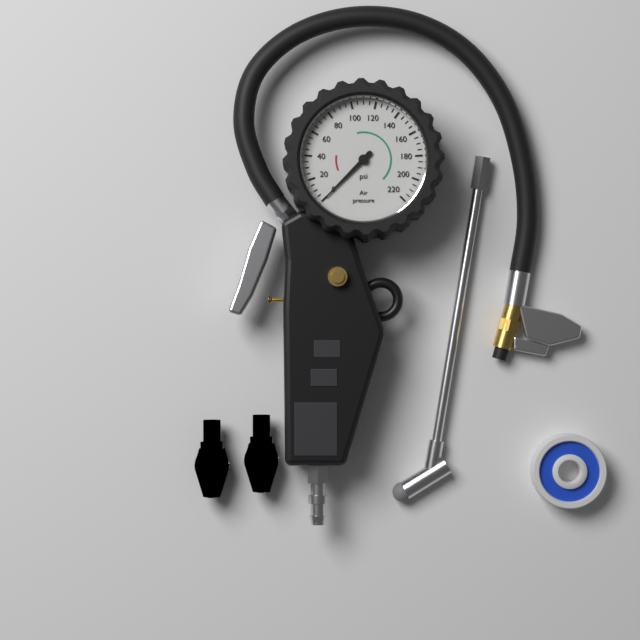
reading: 0 psi
